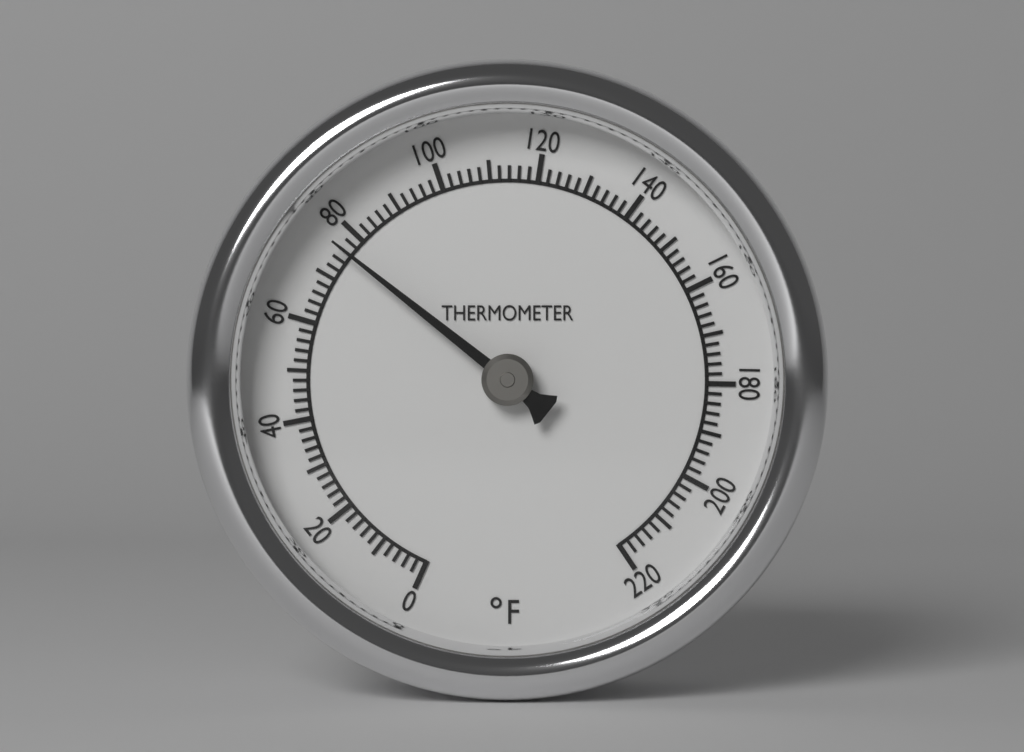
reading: 76 °F
